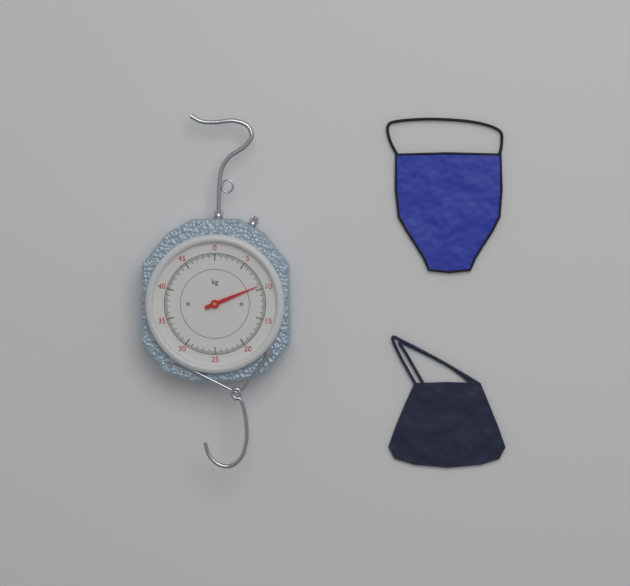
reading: 9.4 kg
